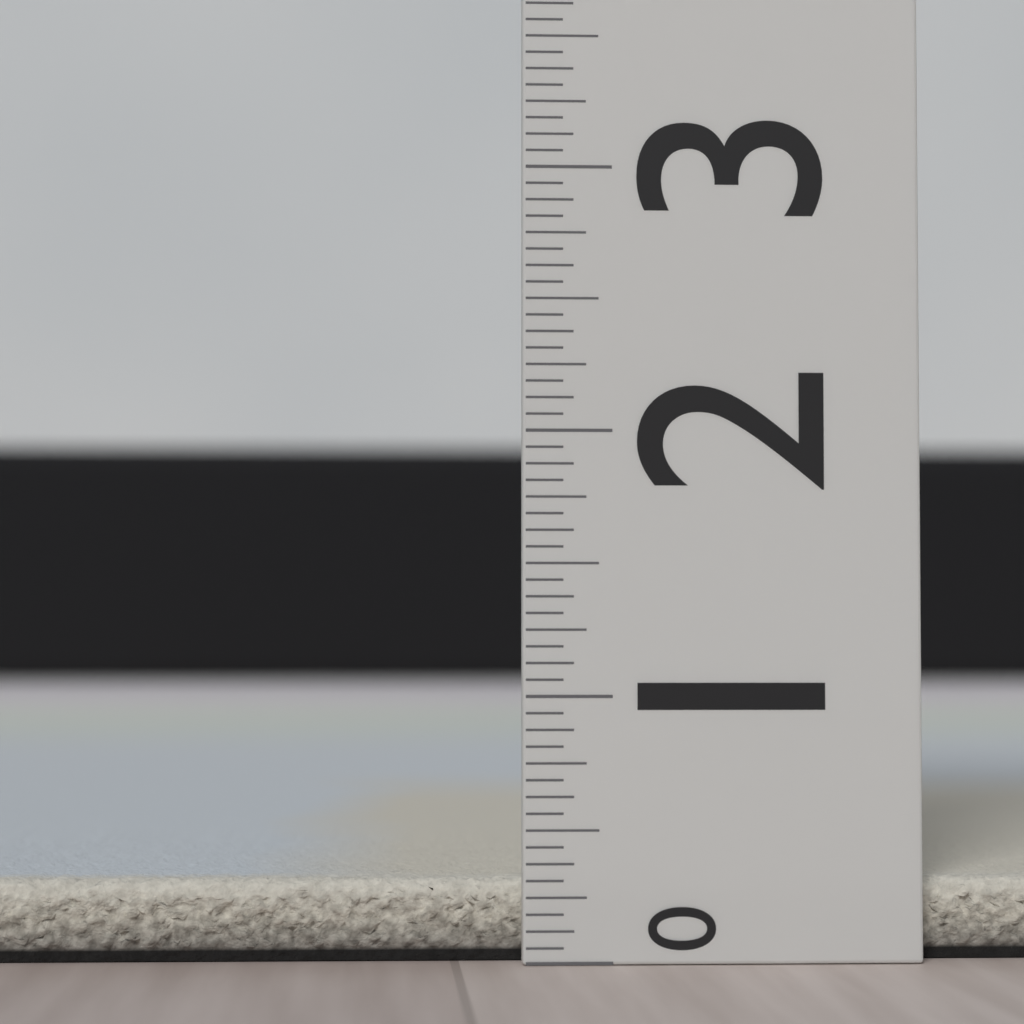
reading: 0.3125 (no unit)
